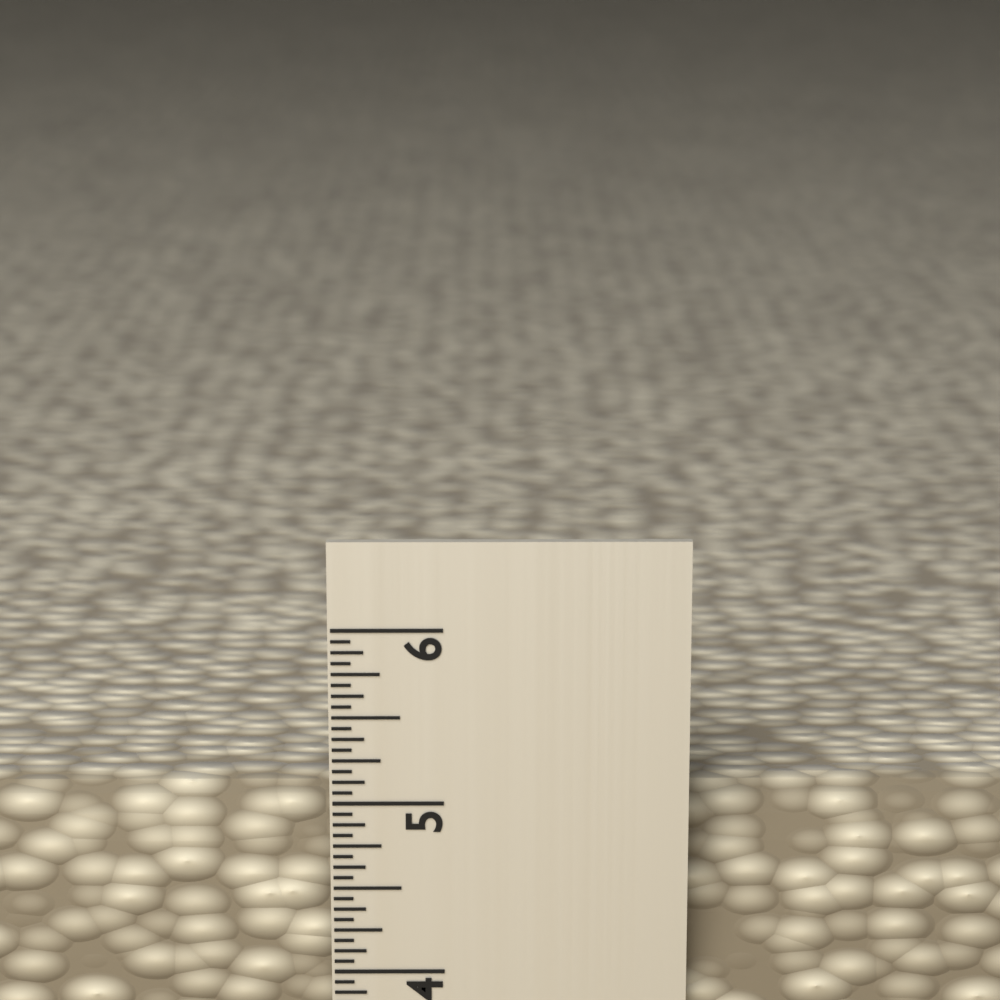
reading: 5.0000 in
